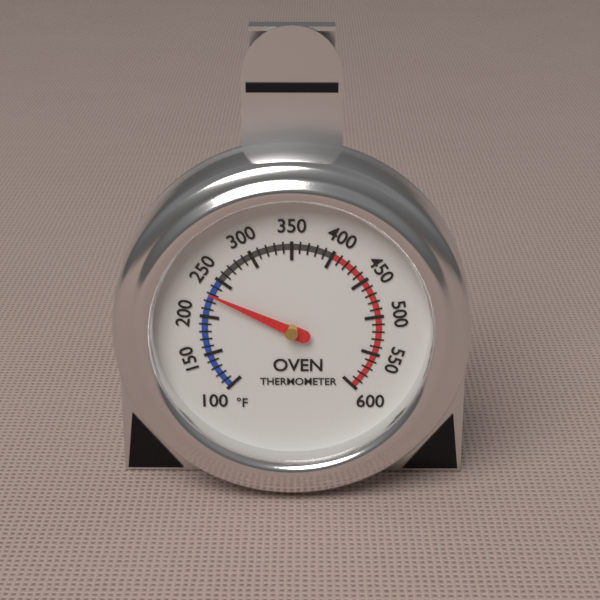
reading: 230 °F
